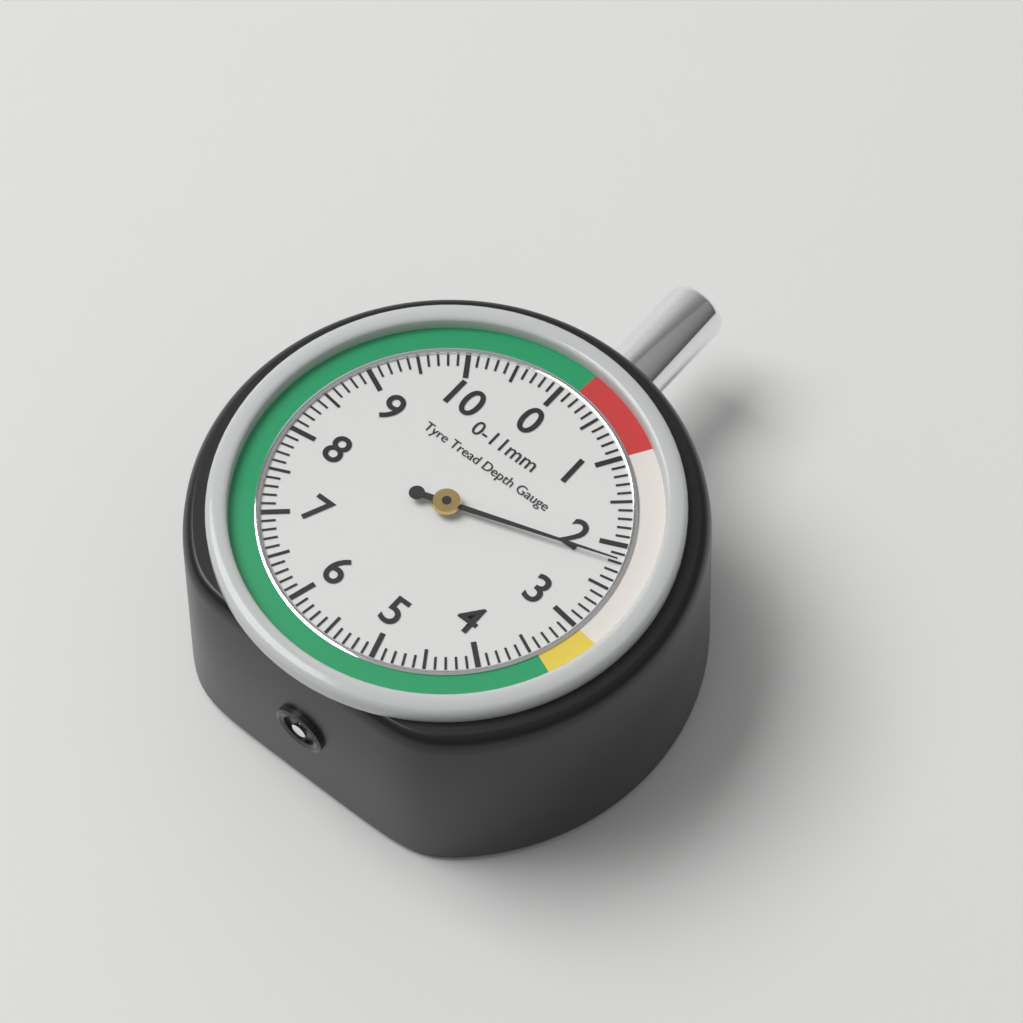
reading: 2.2 mm
